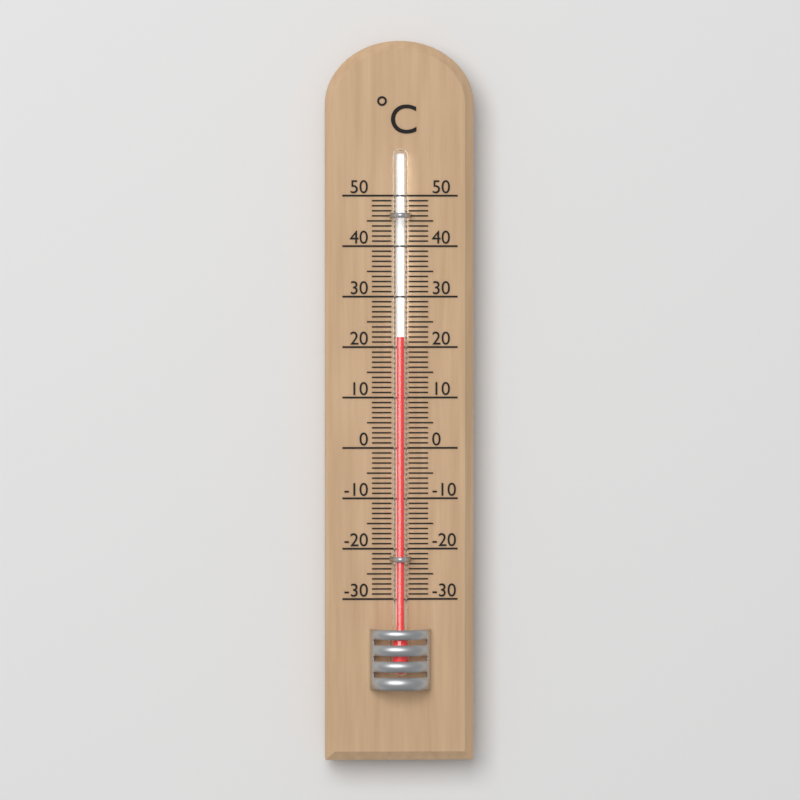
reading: 22 °C
